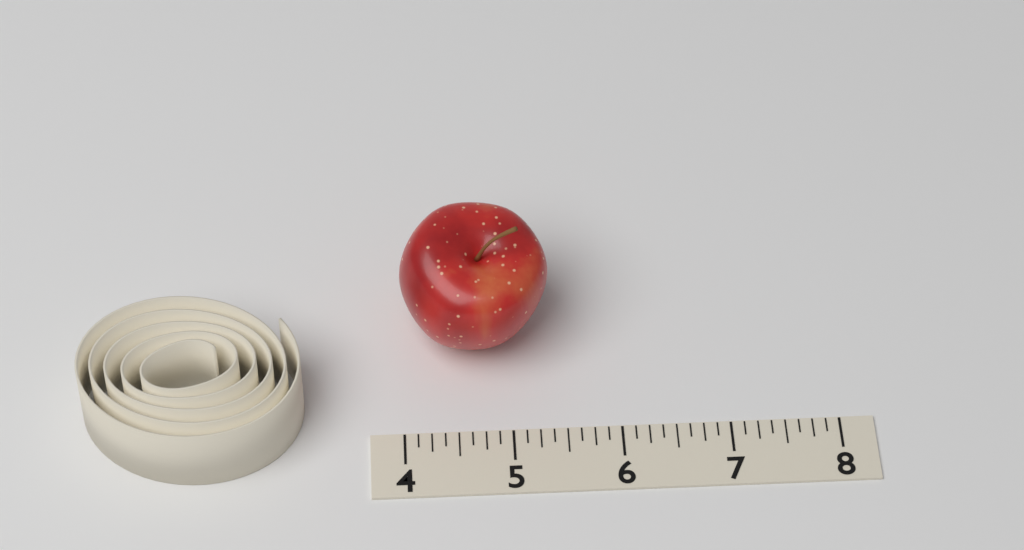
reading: 5.375 (no unit)
